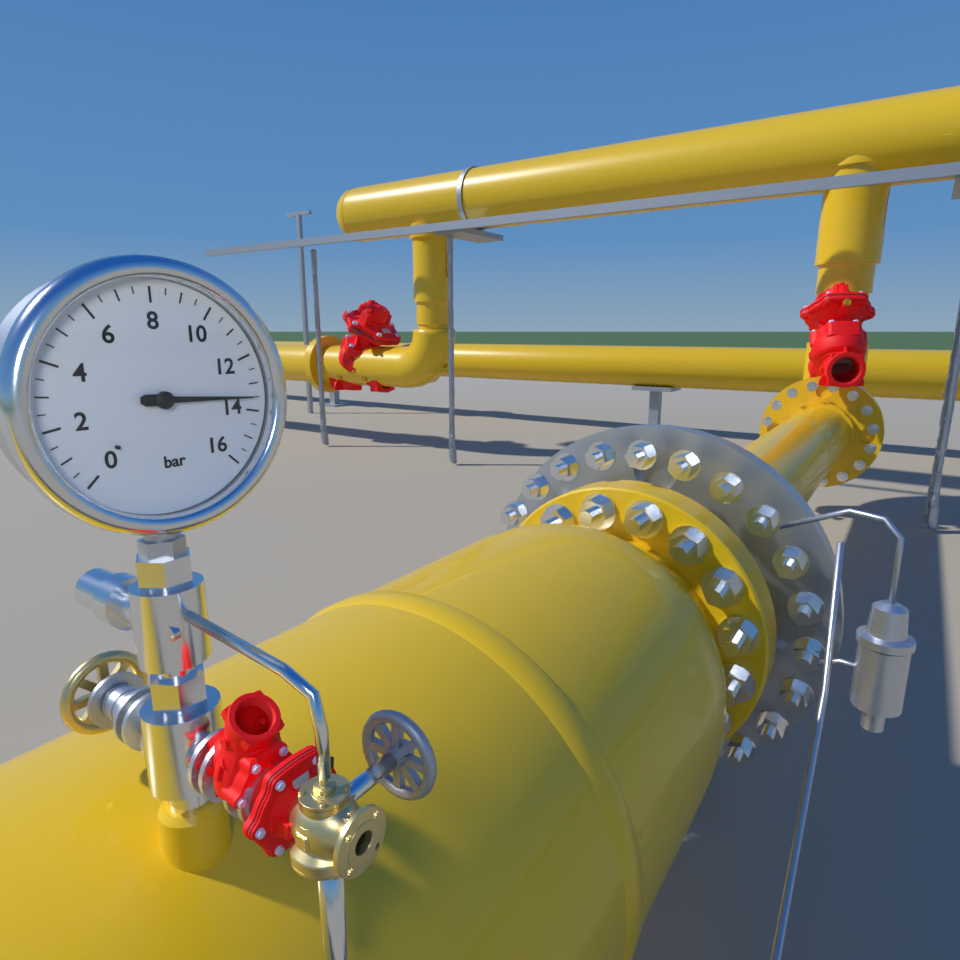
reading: 13.5 bar
